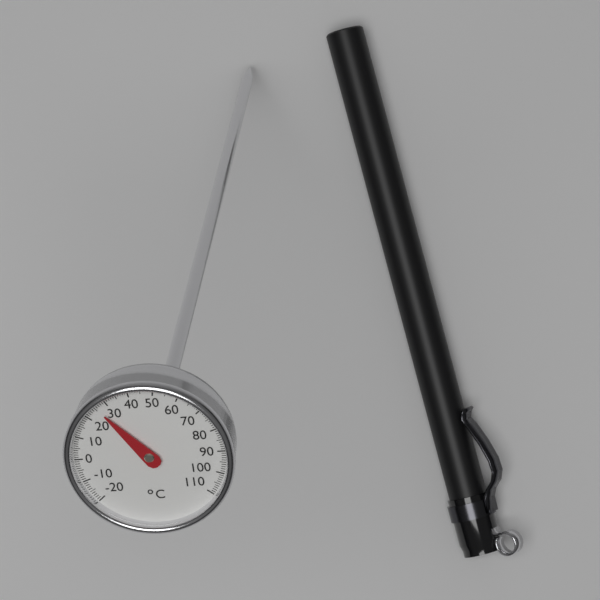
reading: 26 °C
